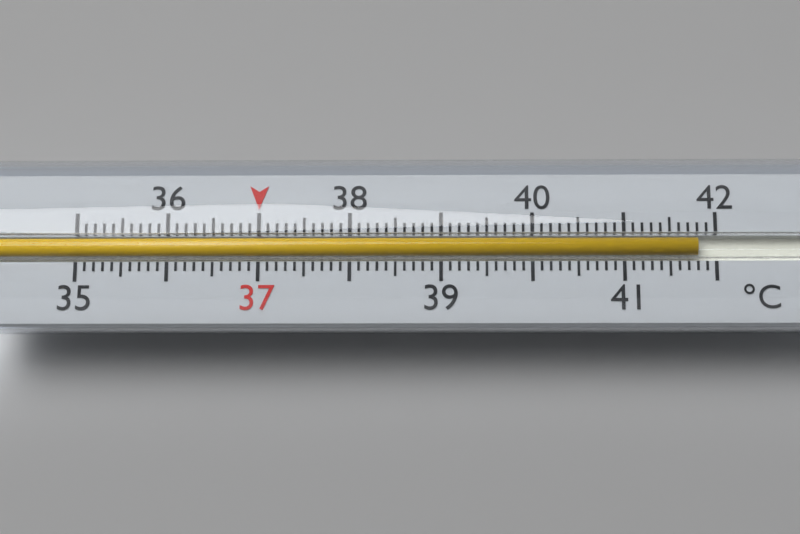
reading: 41.8 °C
